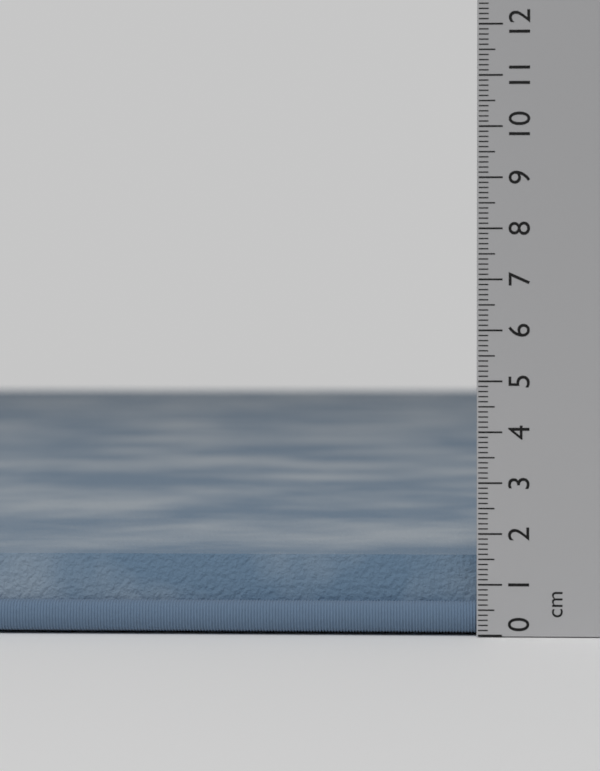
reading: 1.6 cm
